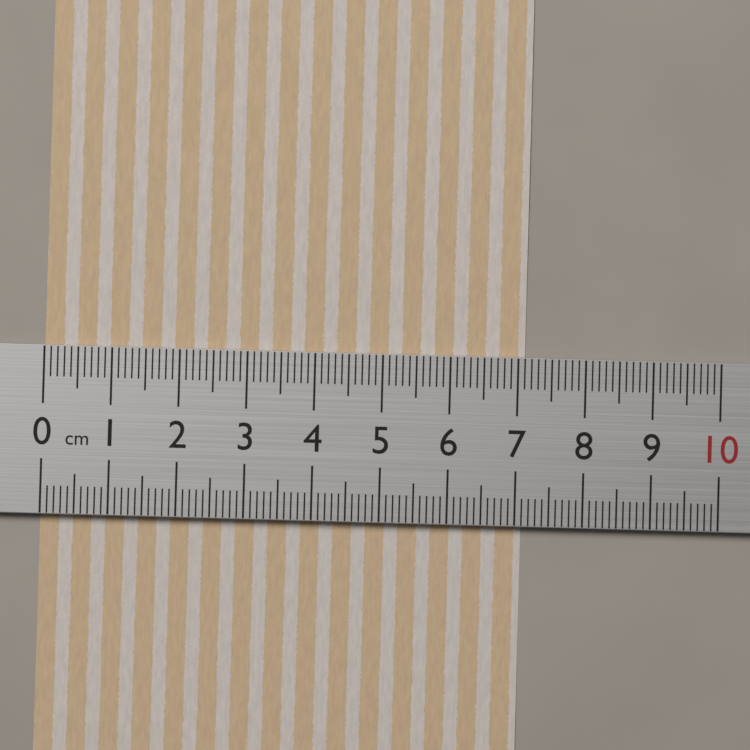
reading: 7.1 cm
